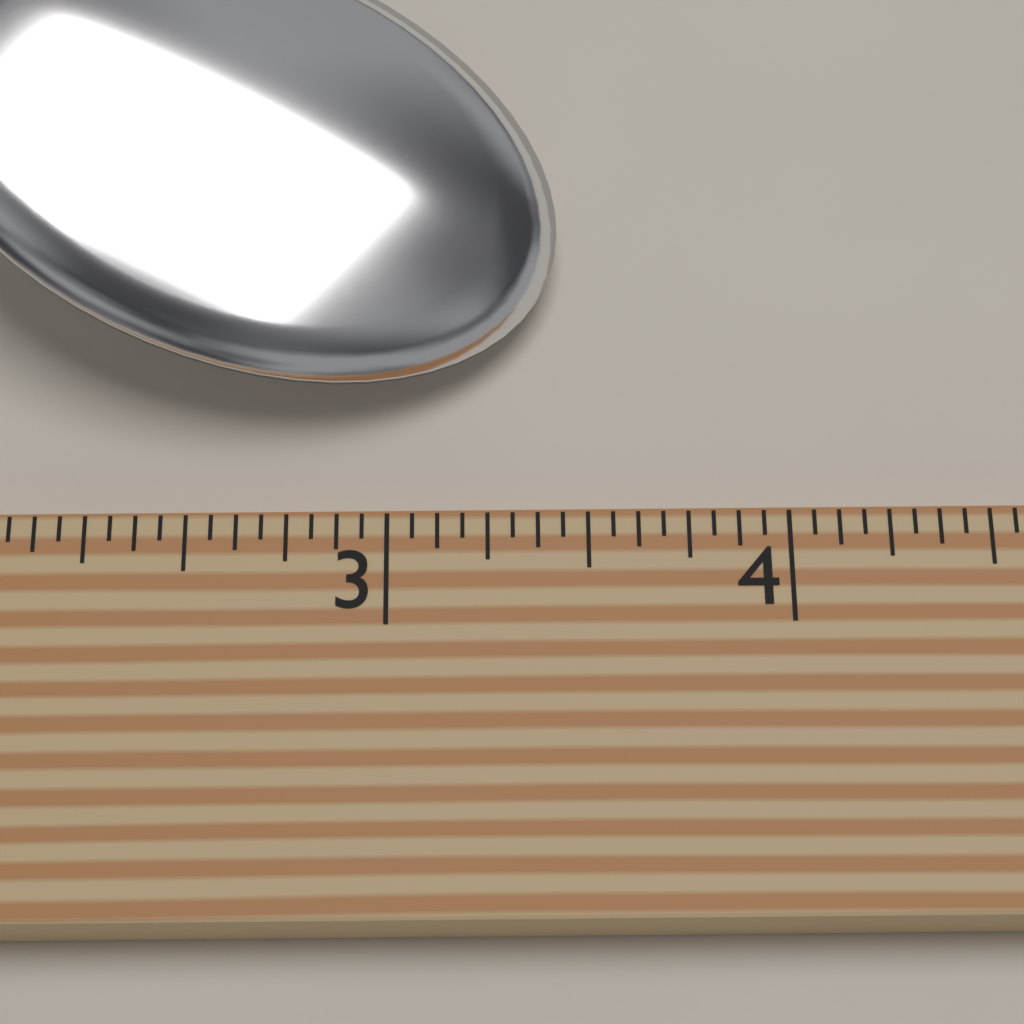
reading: 3.4375 (no unit)
